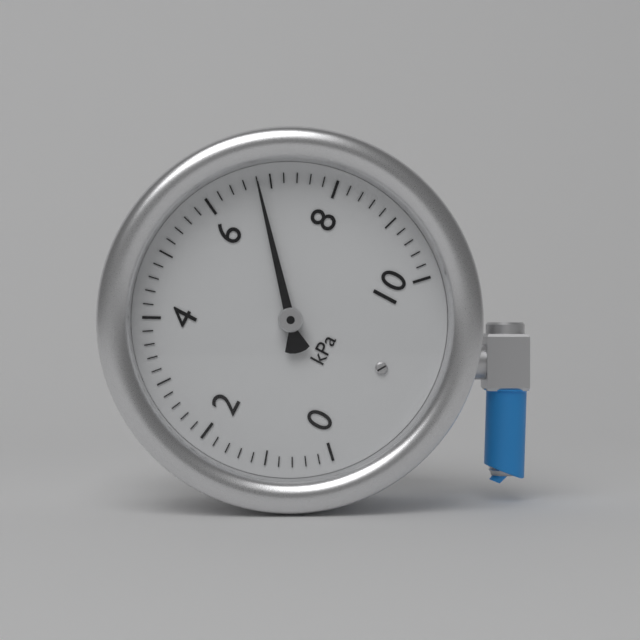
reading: 6.8 kPa
